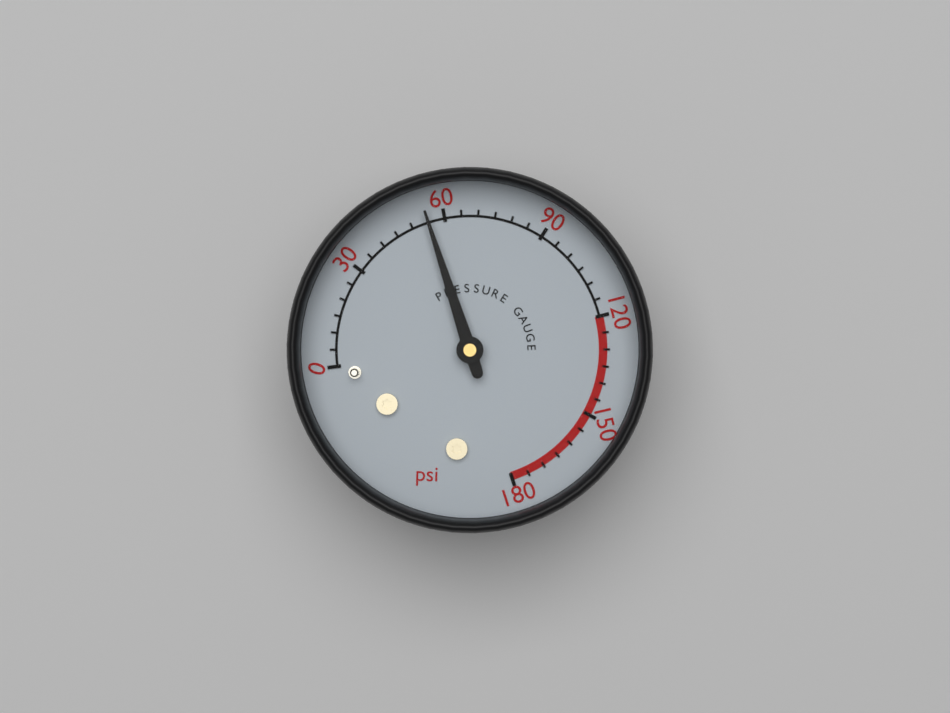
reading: 55 psi
